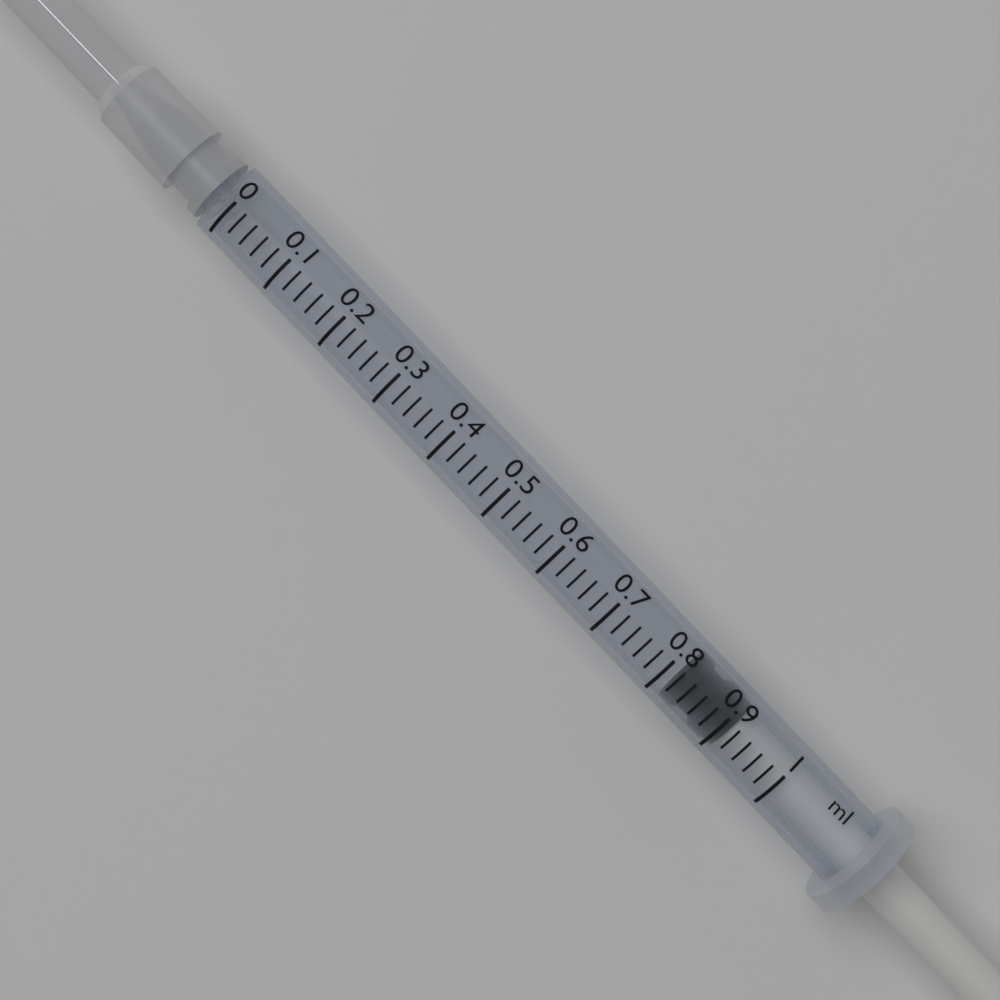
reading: 0.82 ml
